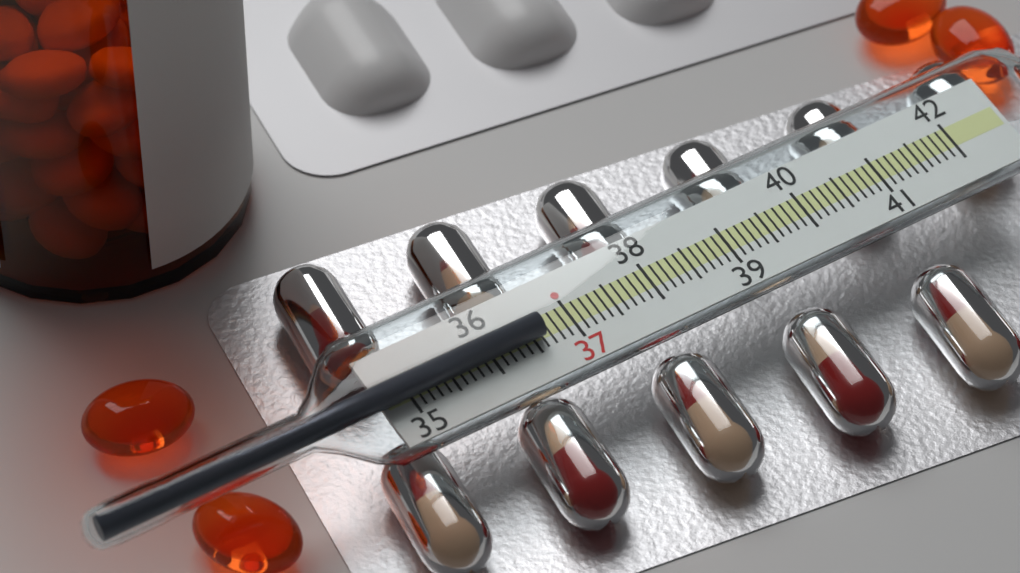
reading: 36.6 (no unit)
